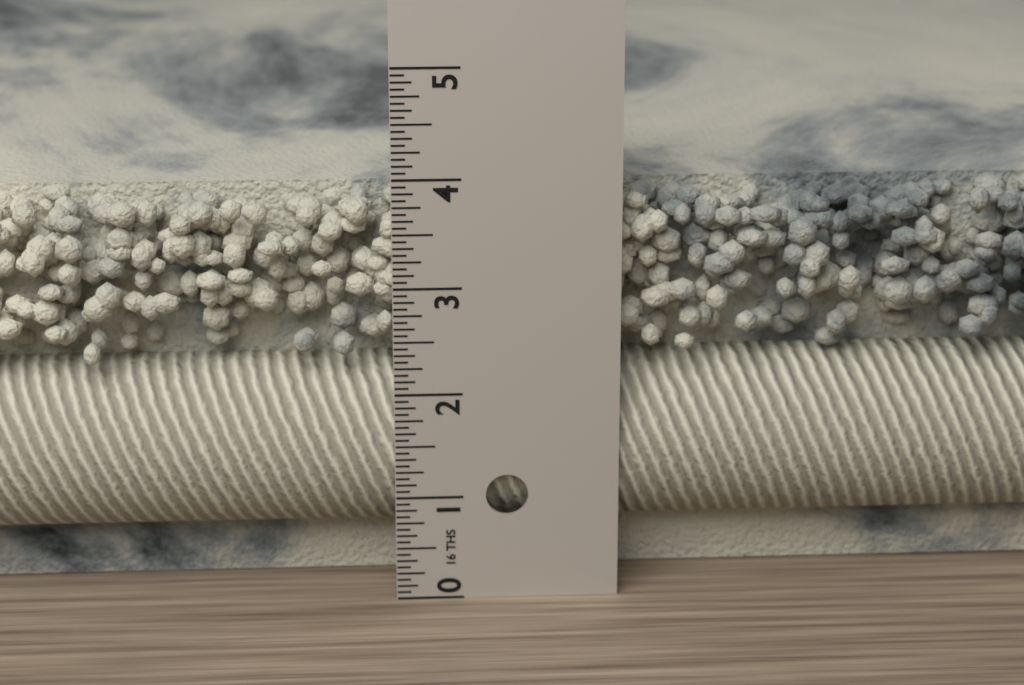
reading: 3.8125 in
